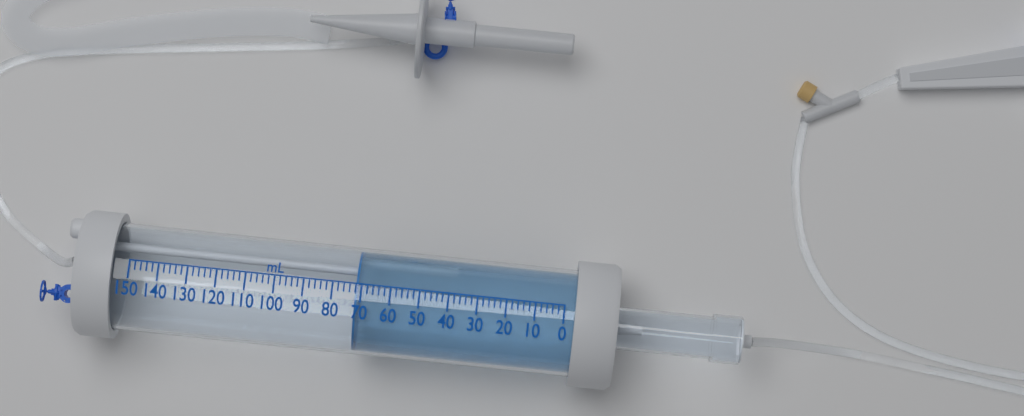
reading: 72 mL
